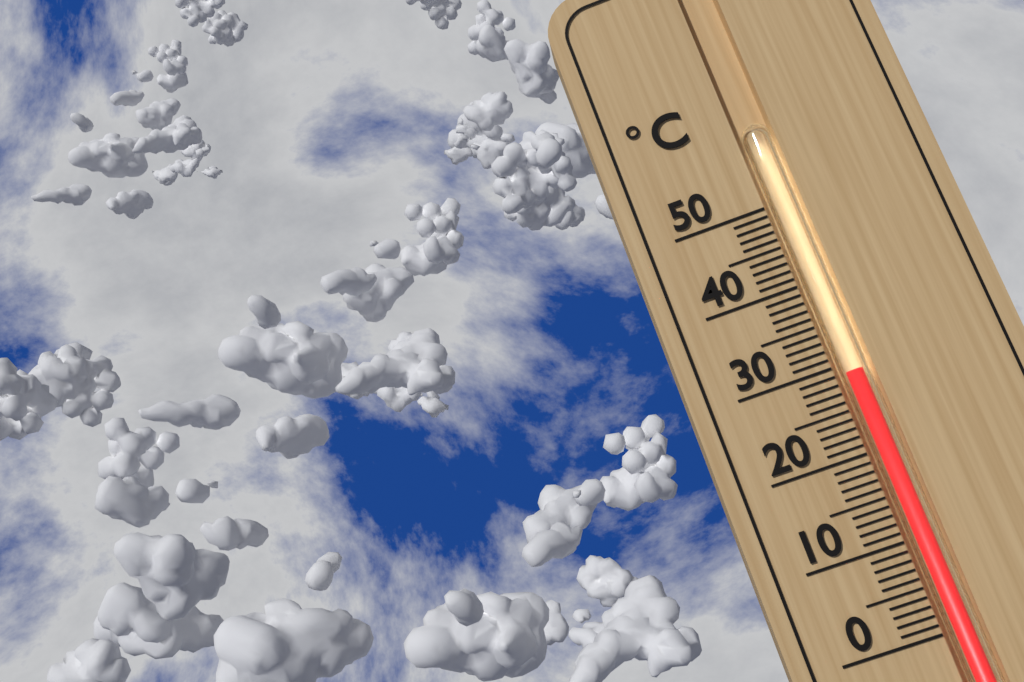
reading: 29 °C
